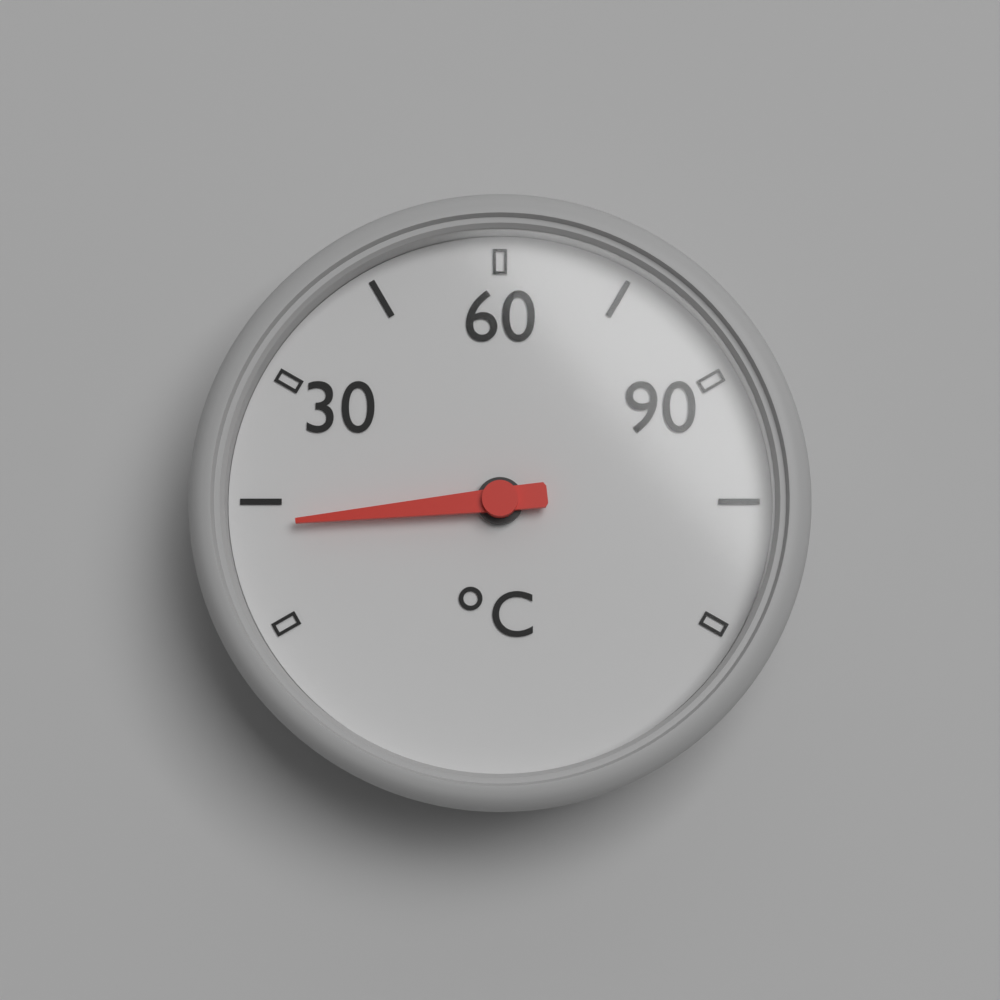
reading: 12 °C
